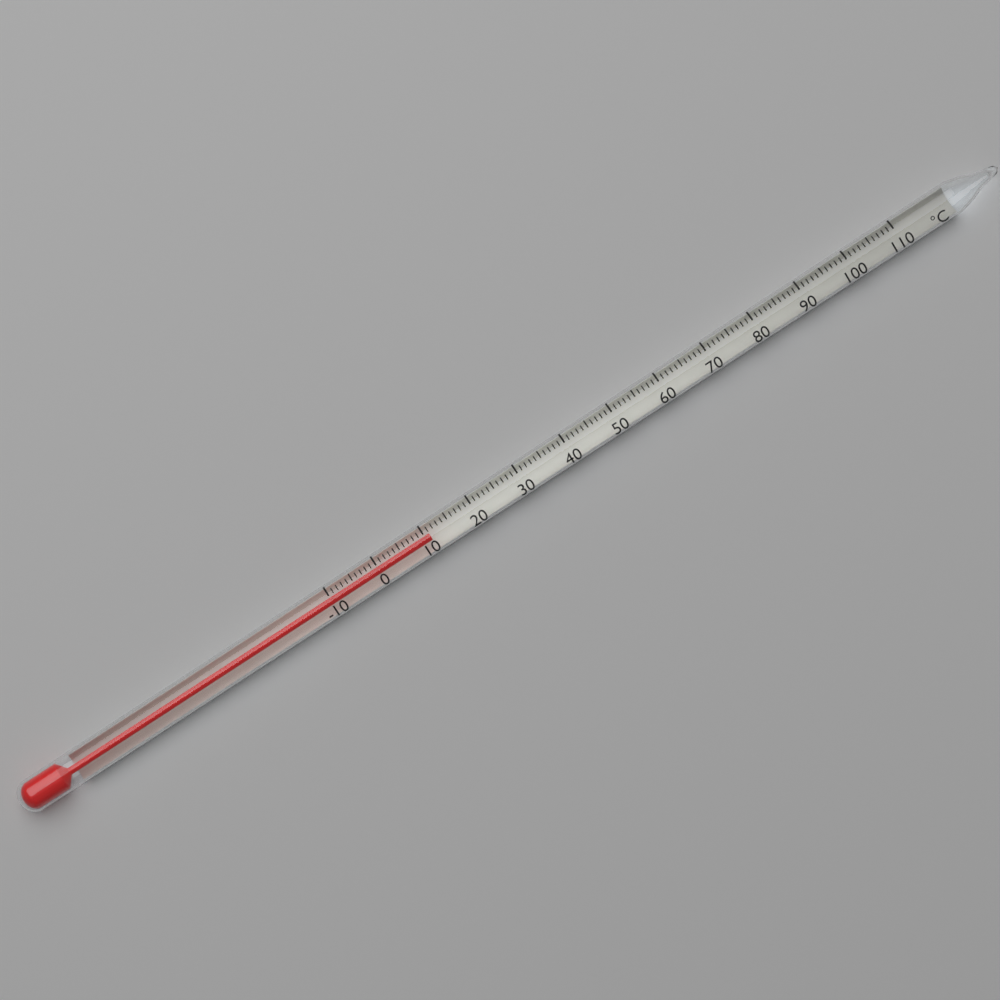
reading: 11 °C
